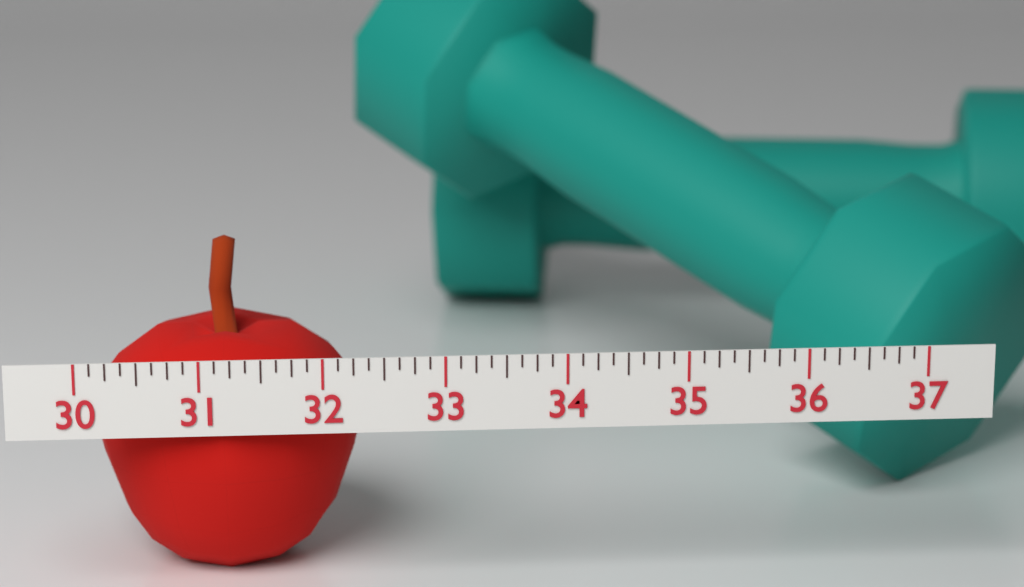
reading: 32.375 (no unit)
